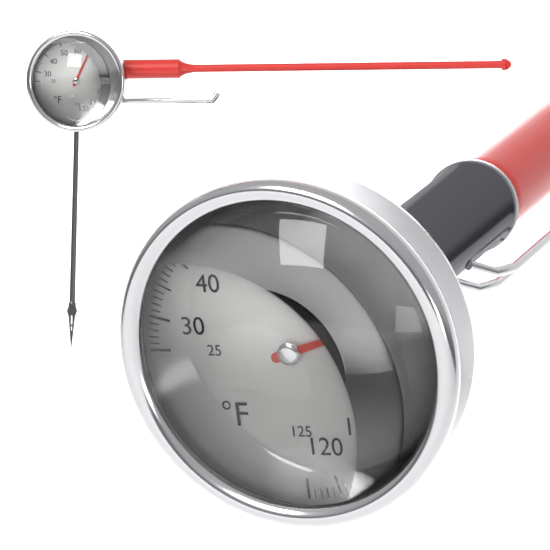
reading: 85 °F
